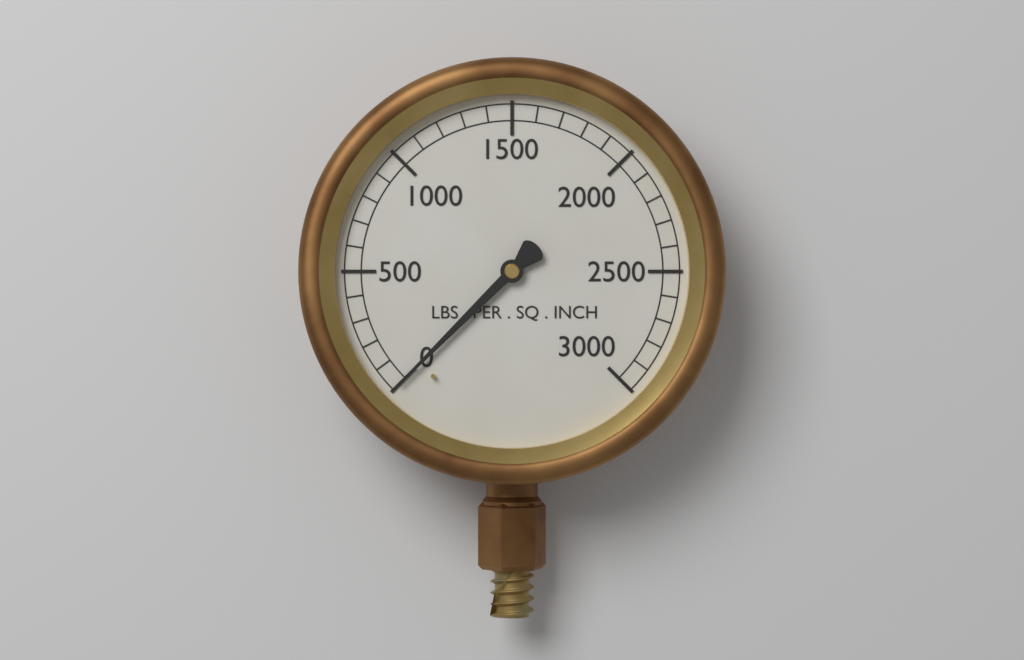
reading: 0 psi
